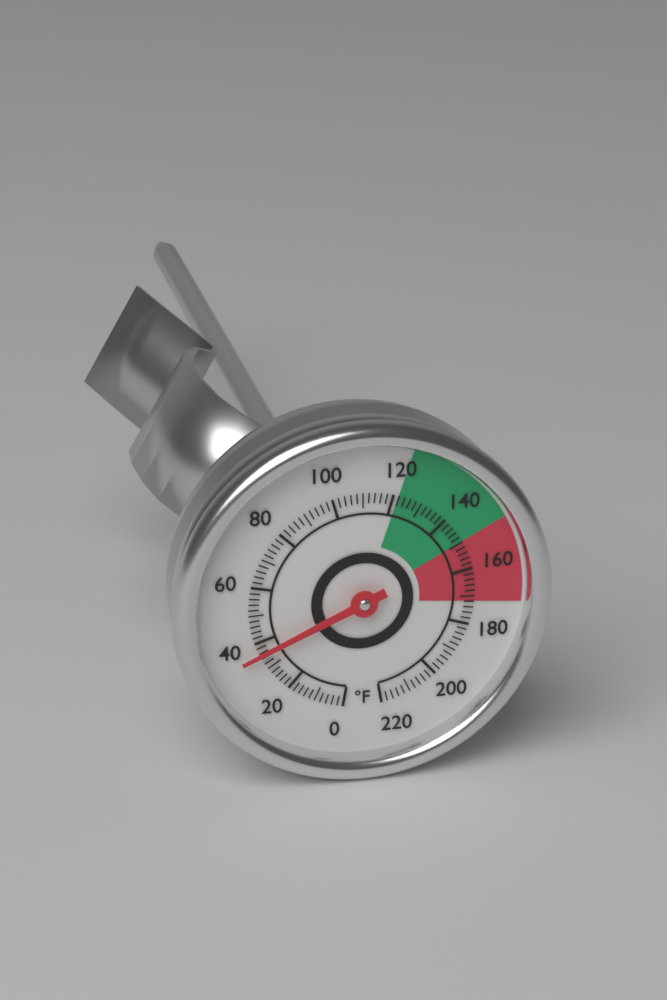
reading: 36 °F
